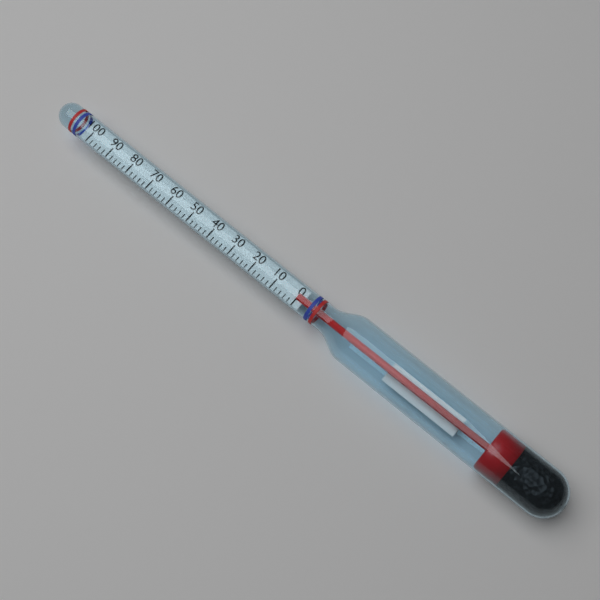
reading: 0 (no unit)
